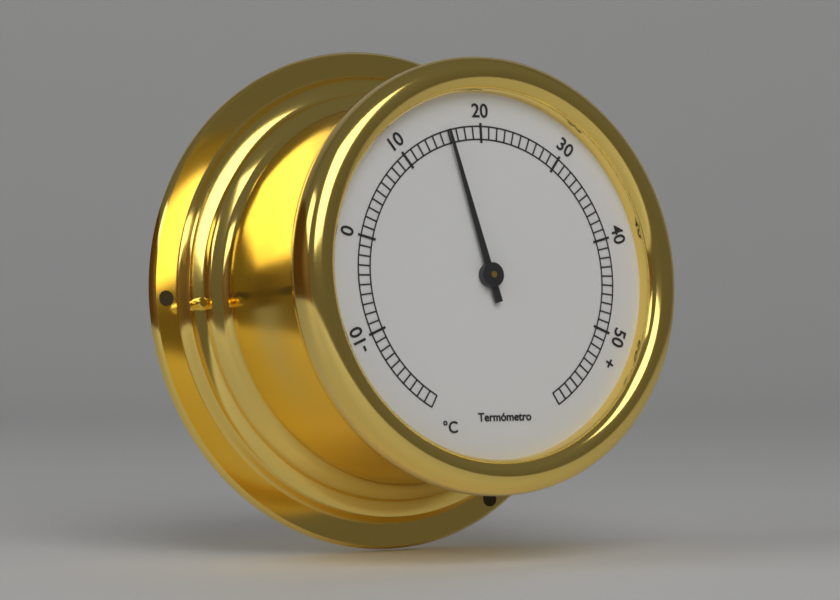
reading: 16 °C
